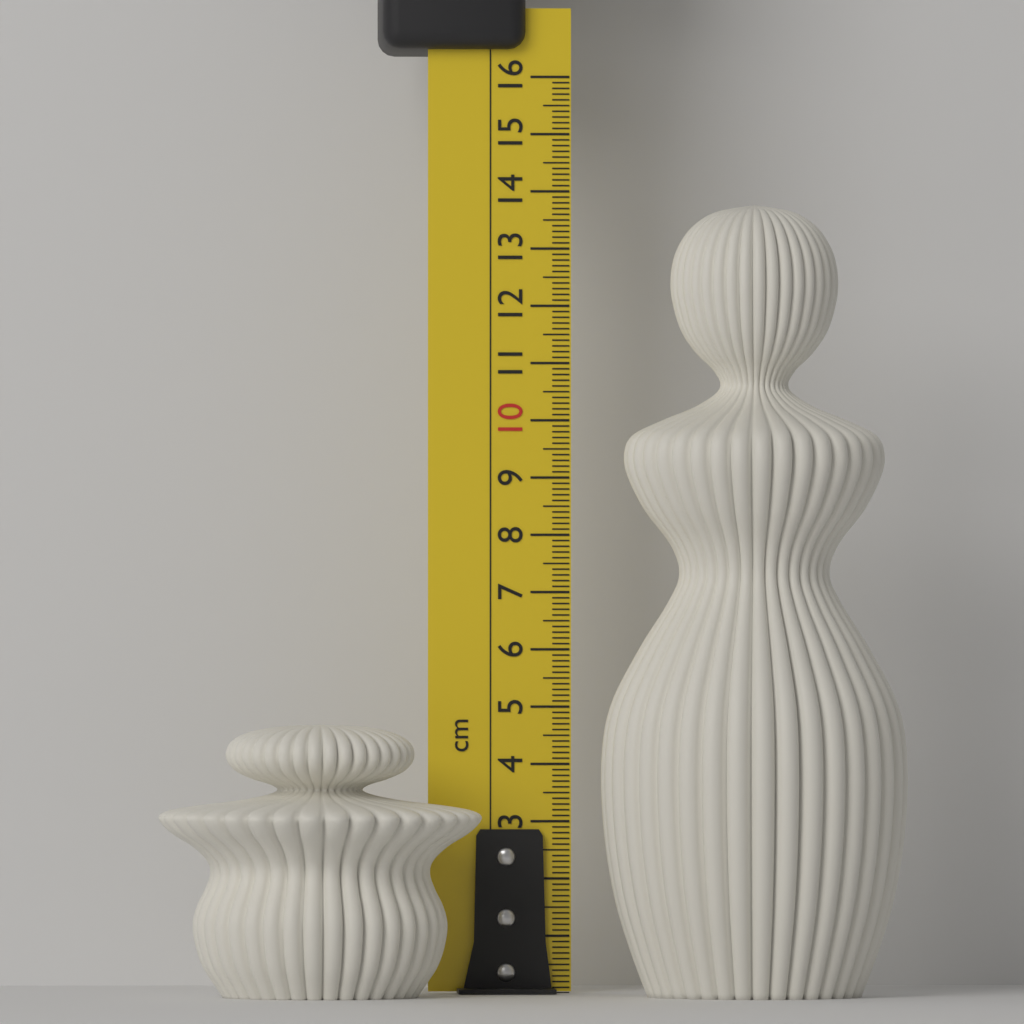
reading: 4.7 cm
